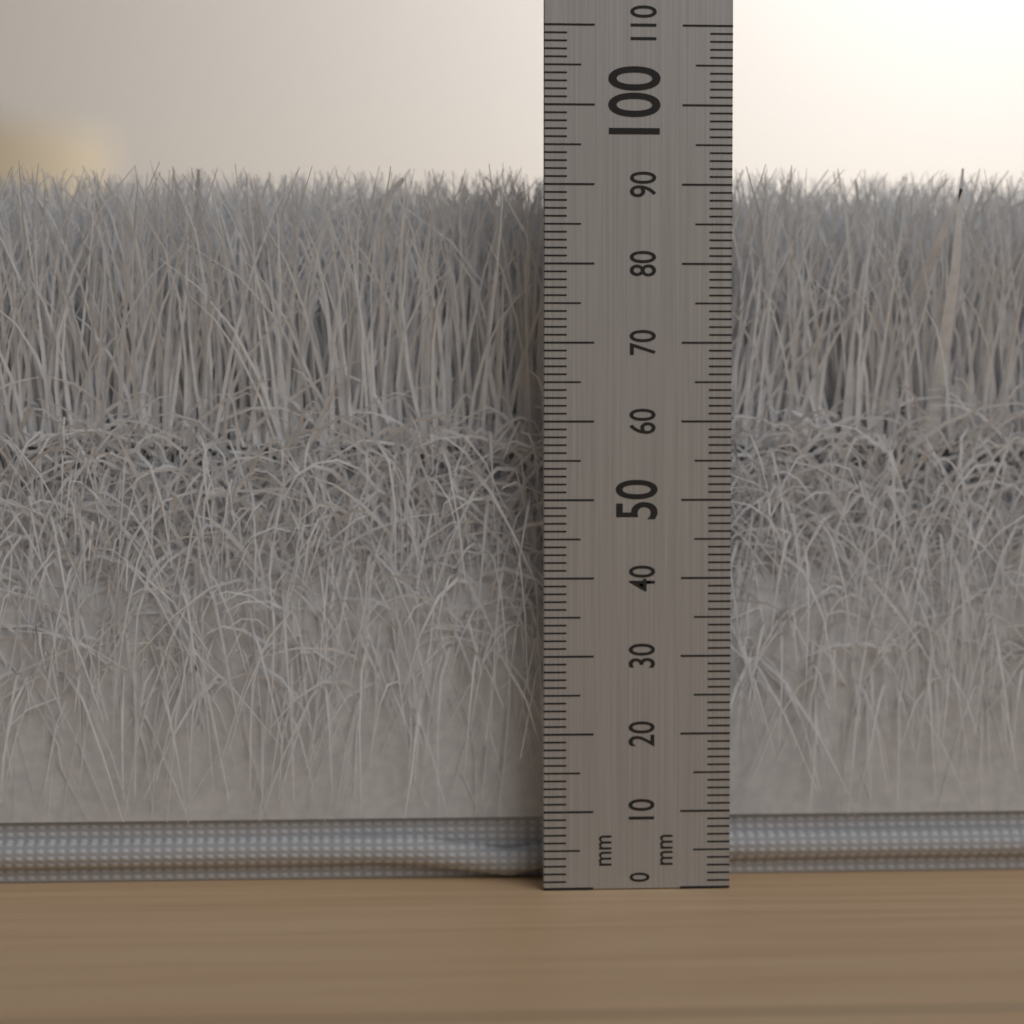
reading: 93 mm
